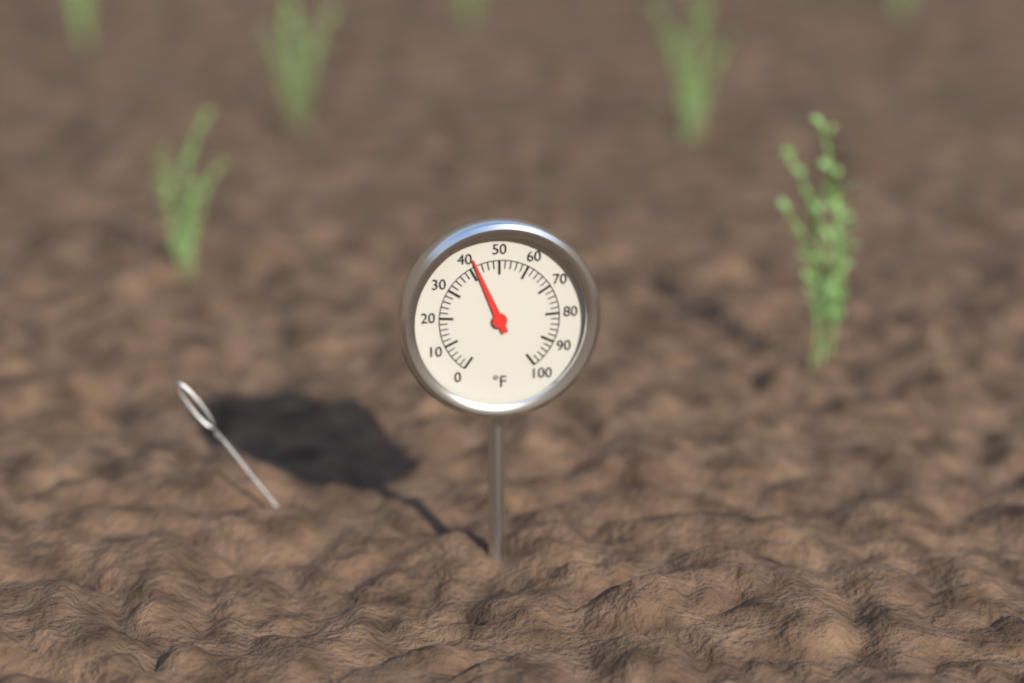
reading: 42 °F
